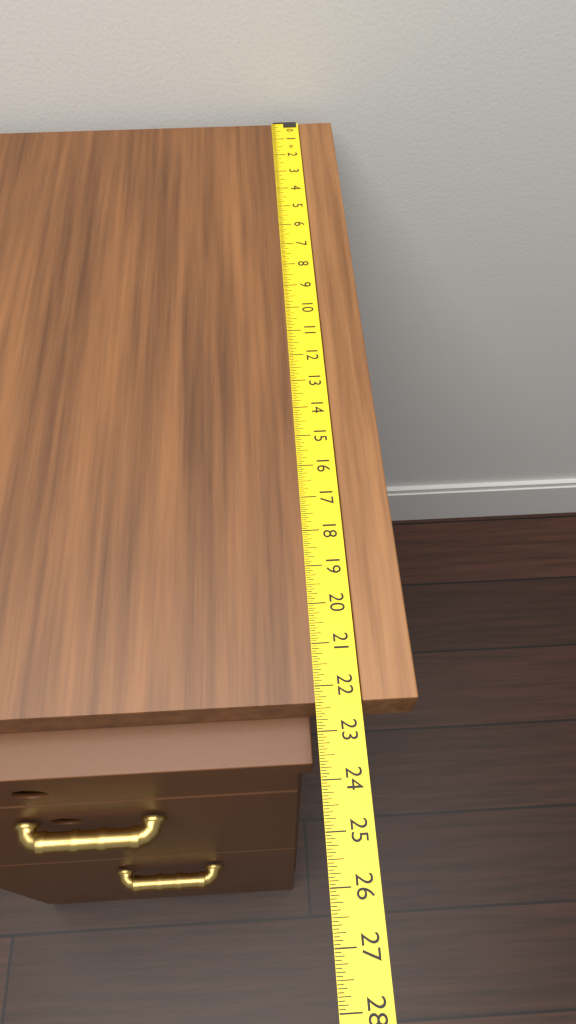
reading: 22.3750 in
